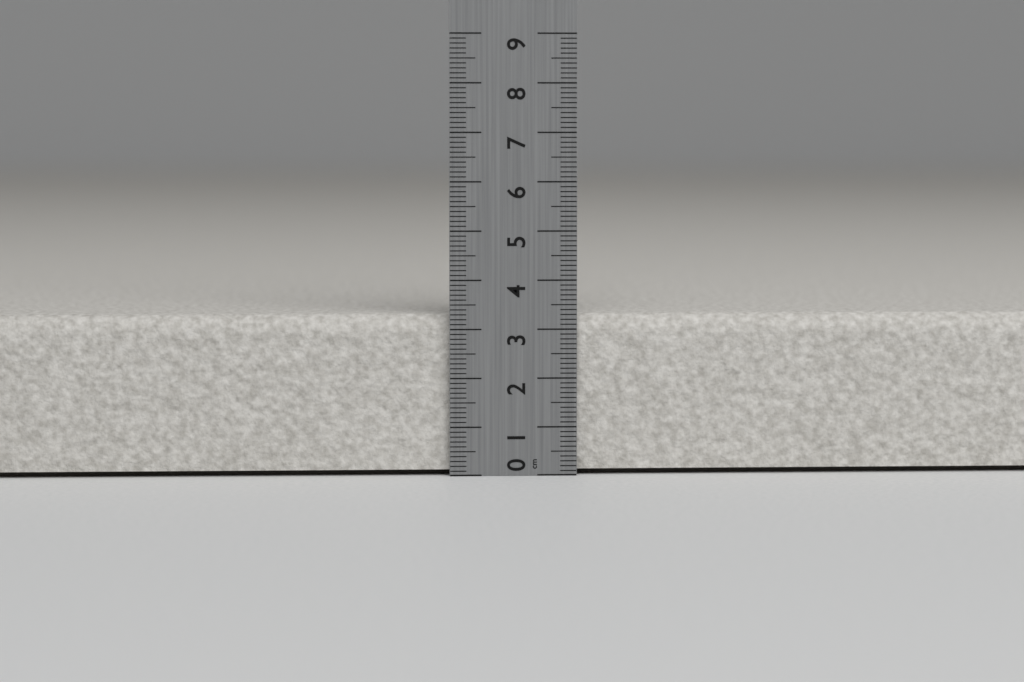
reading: 3.3 cm
